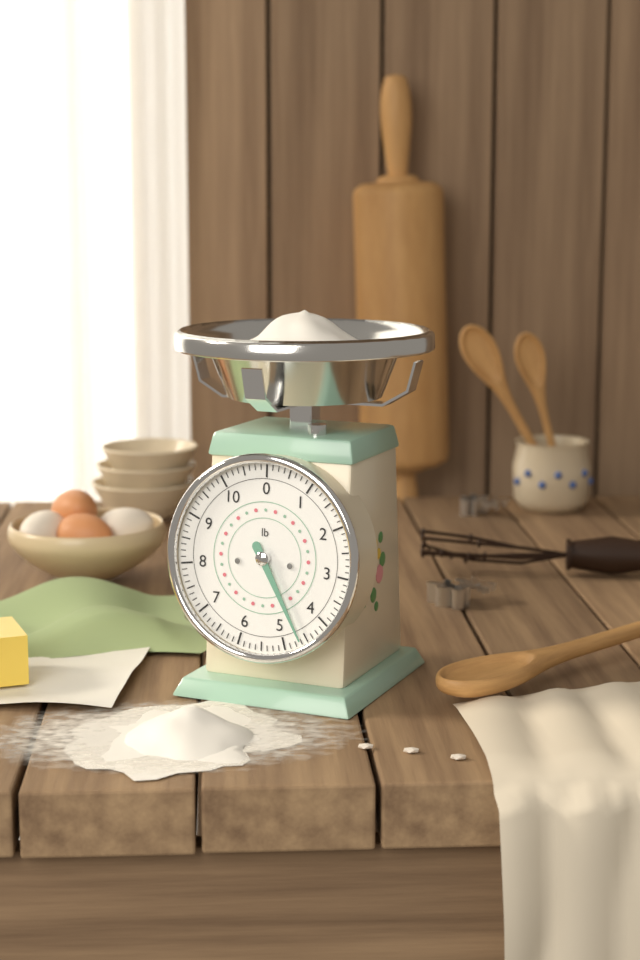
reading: 4.625 lb
